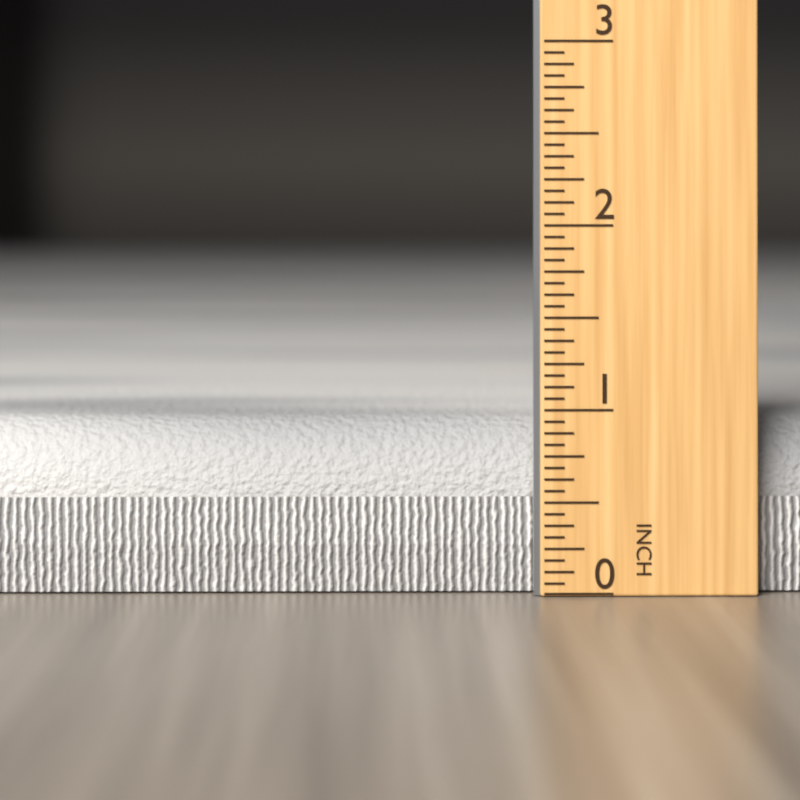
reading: 0.9375 in
